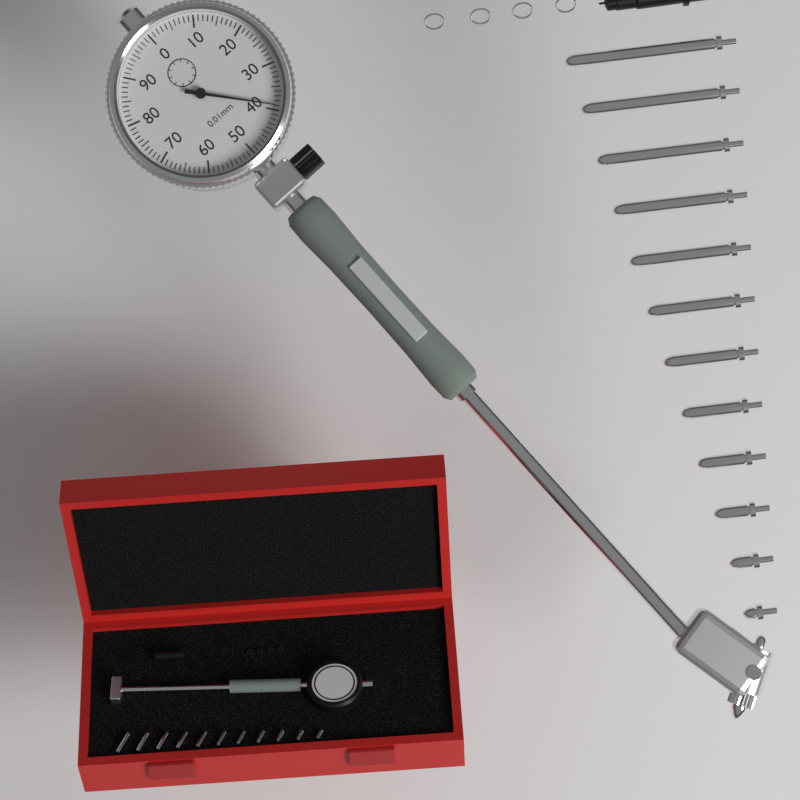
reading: 0.39 mm
